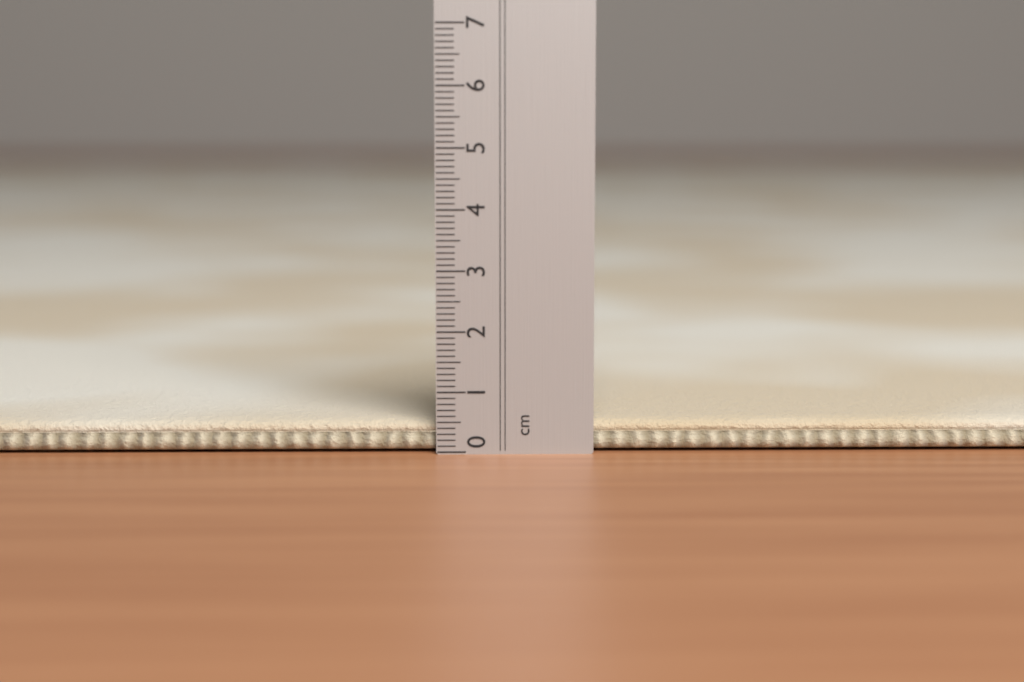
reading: 0.5 cm
